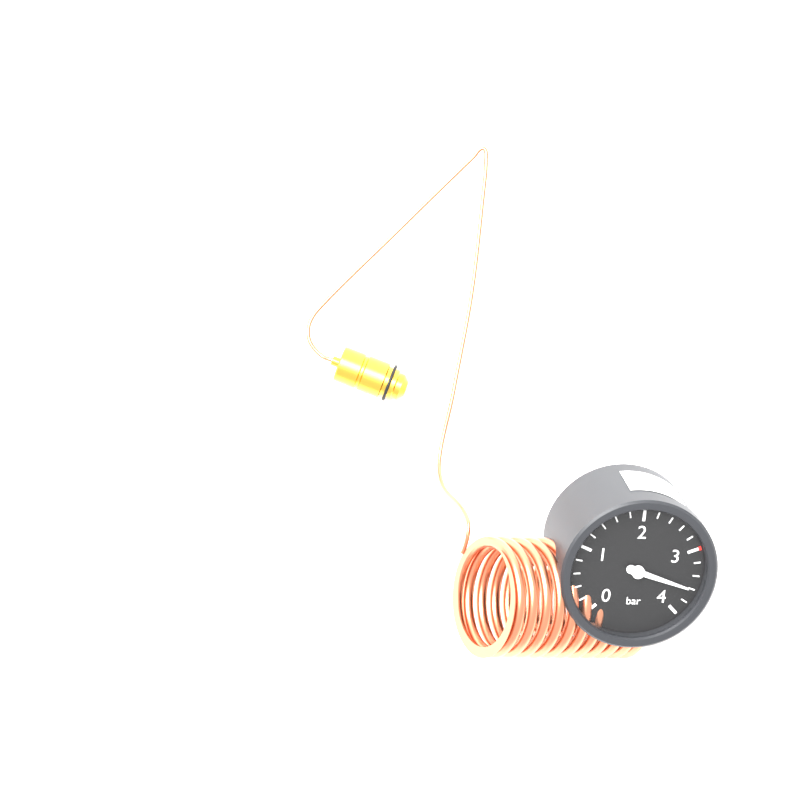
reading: 3.6 bar
